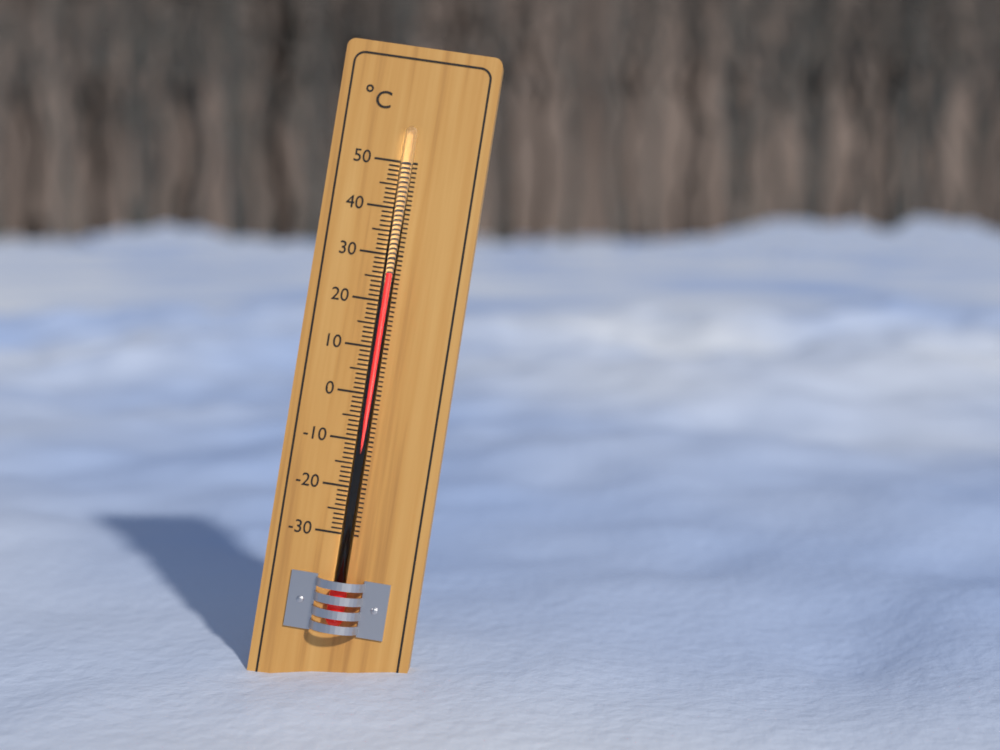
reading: 26 °C
